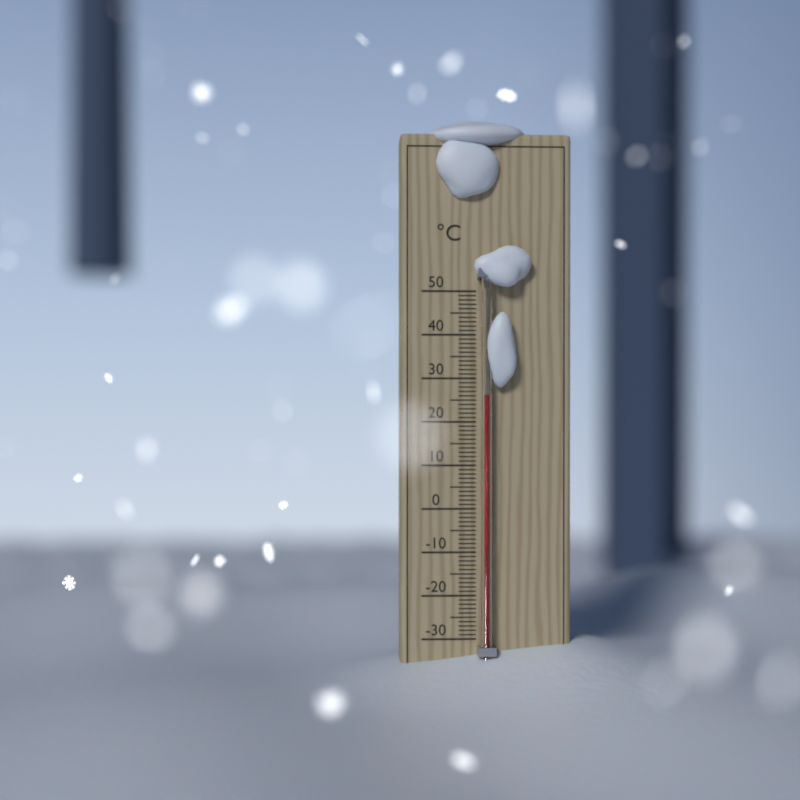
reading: 26 °C
